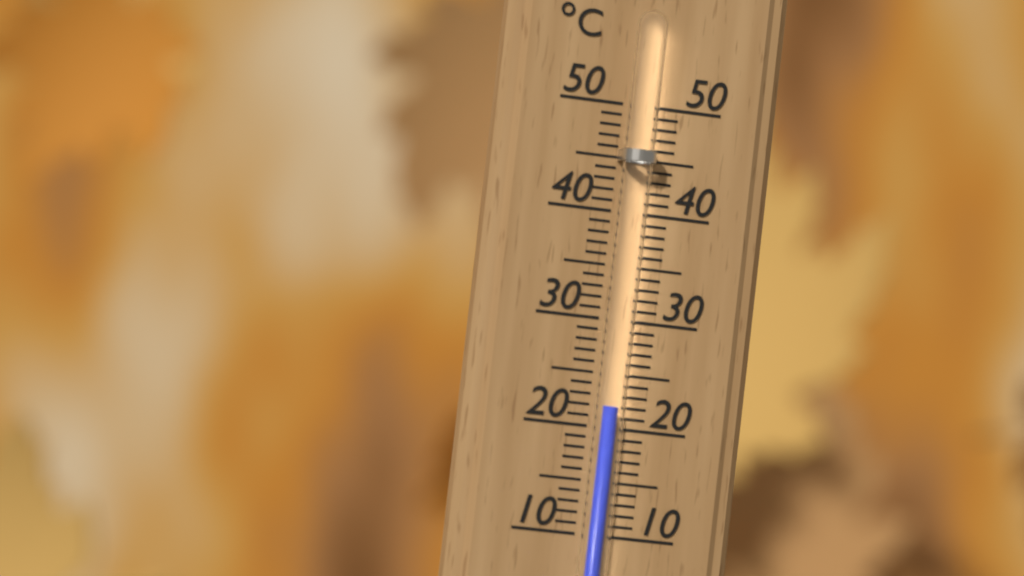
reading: 22 °C
